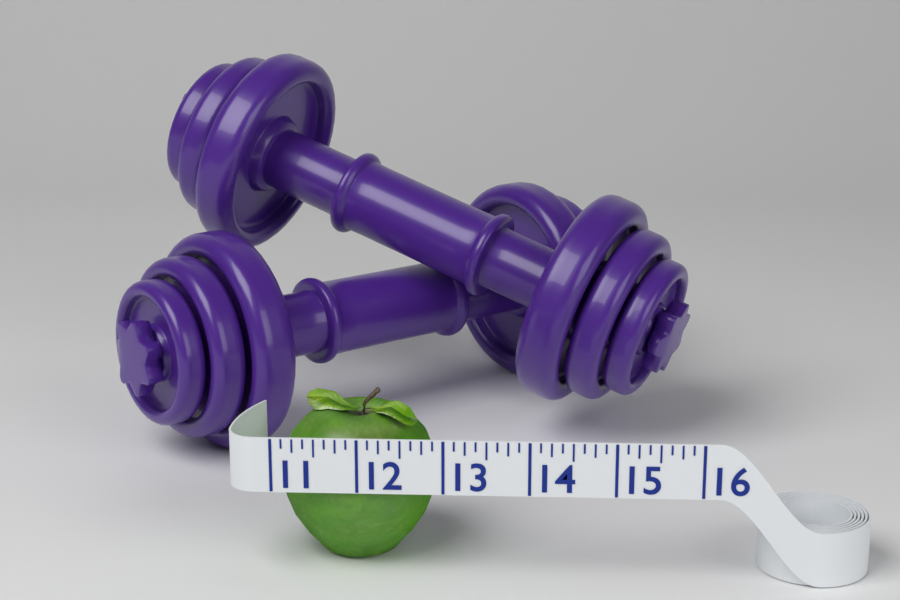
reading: 12.875 (no unit)
